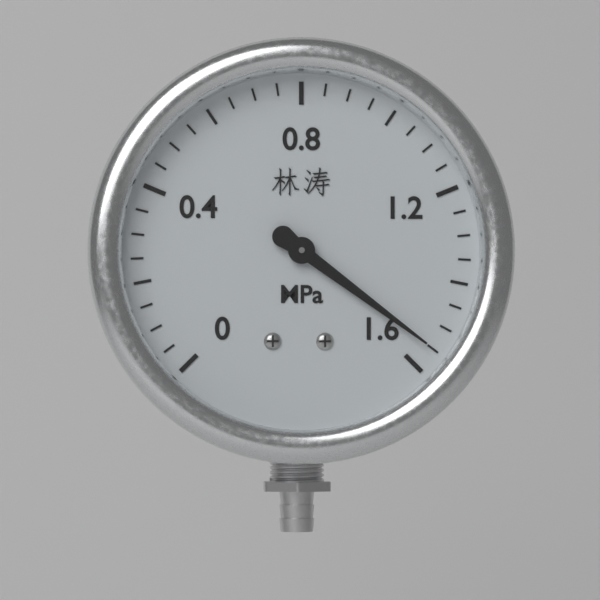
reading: 1.55 MPa
